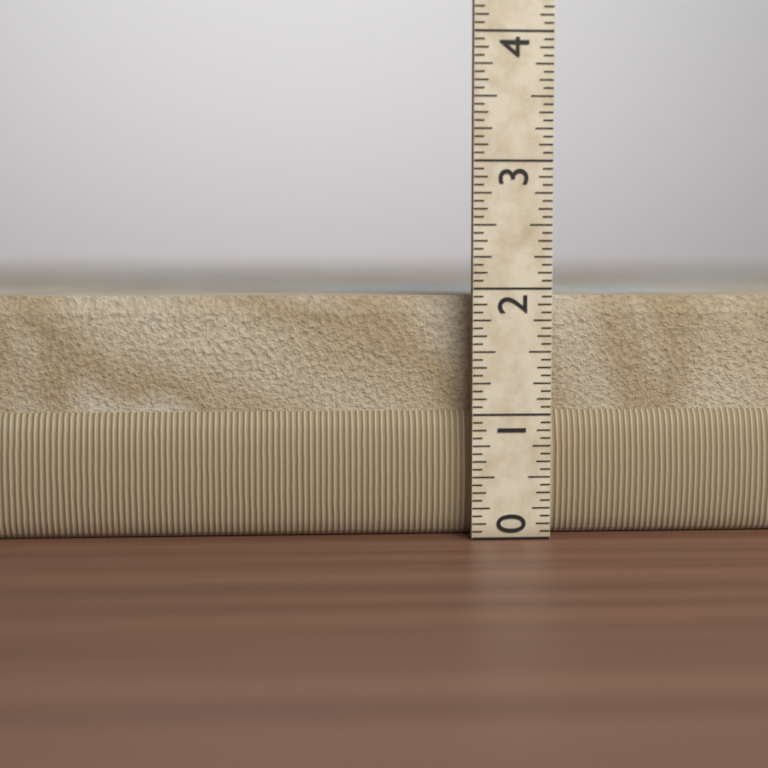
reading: 1.9375 (no unit)
